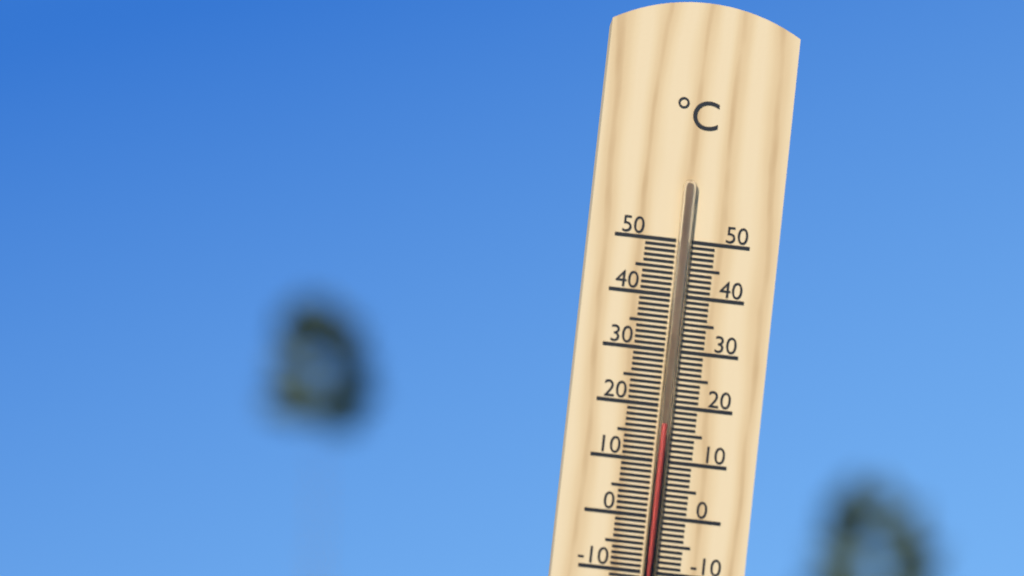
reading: 17 °C
